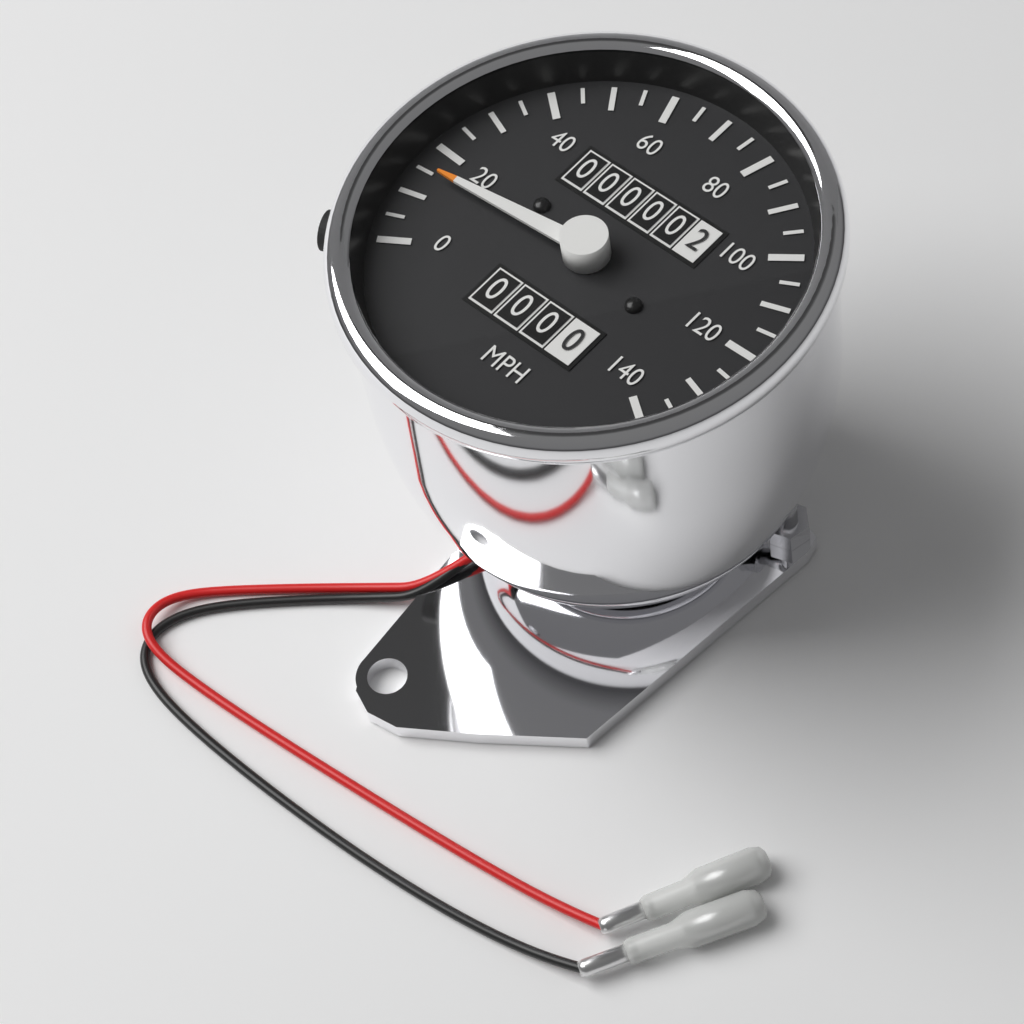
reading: 15 mph
